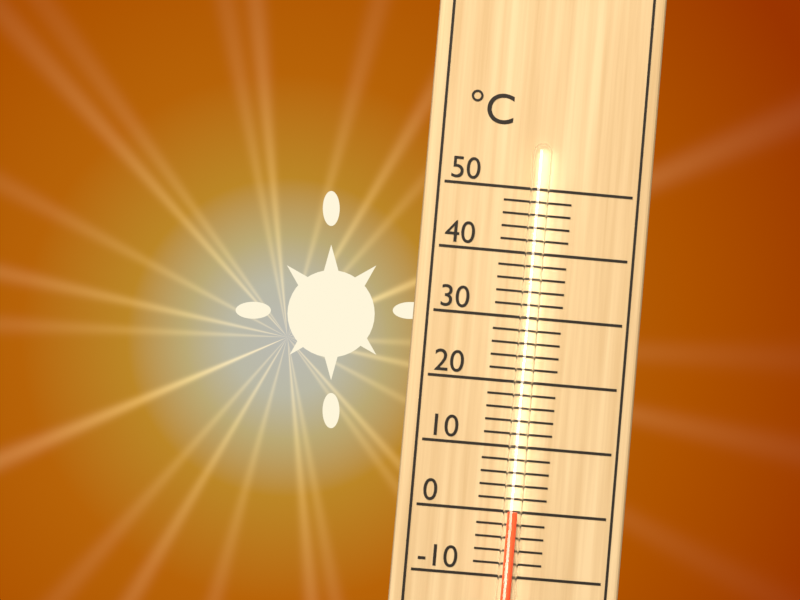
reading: 0 °C
